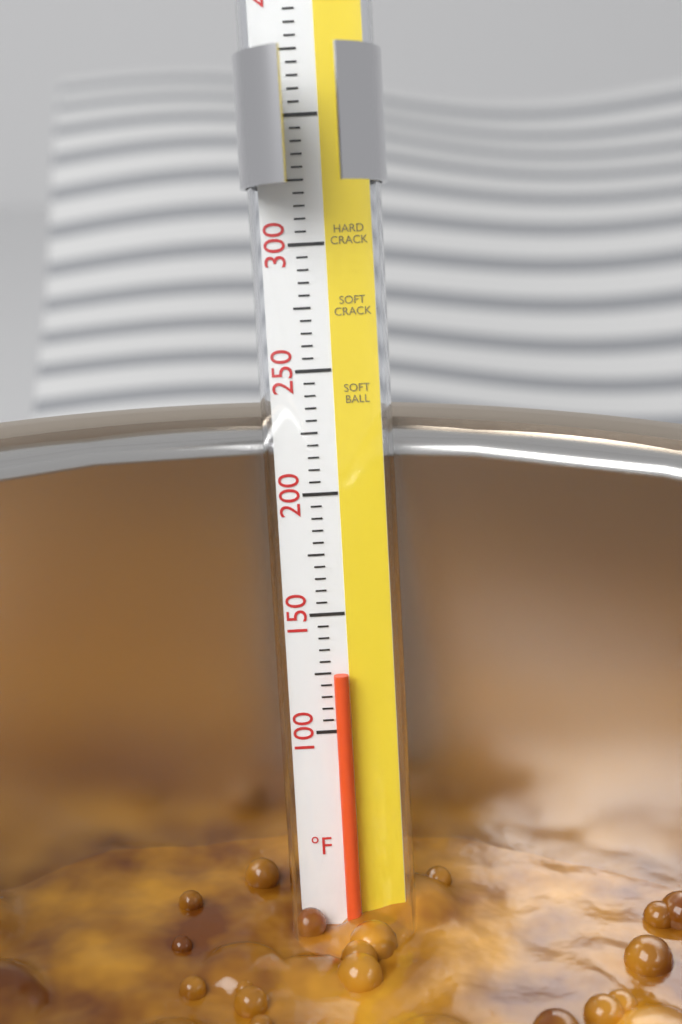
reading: 125 °F
